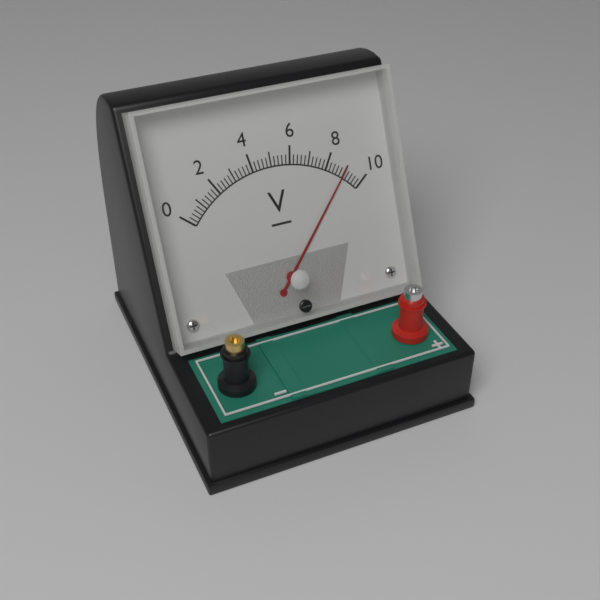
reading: 9.0 V
